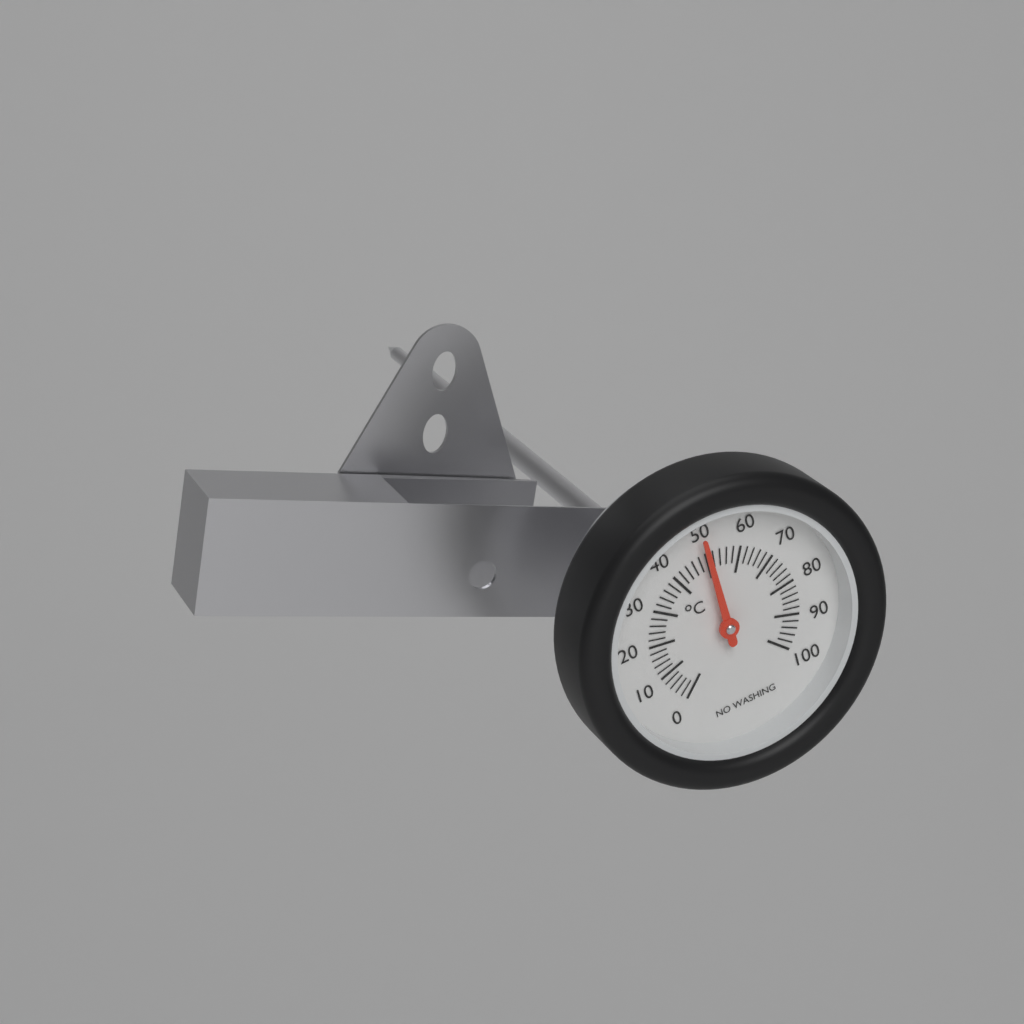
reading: 50 °C
